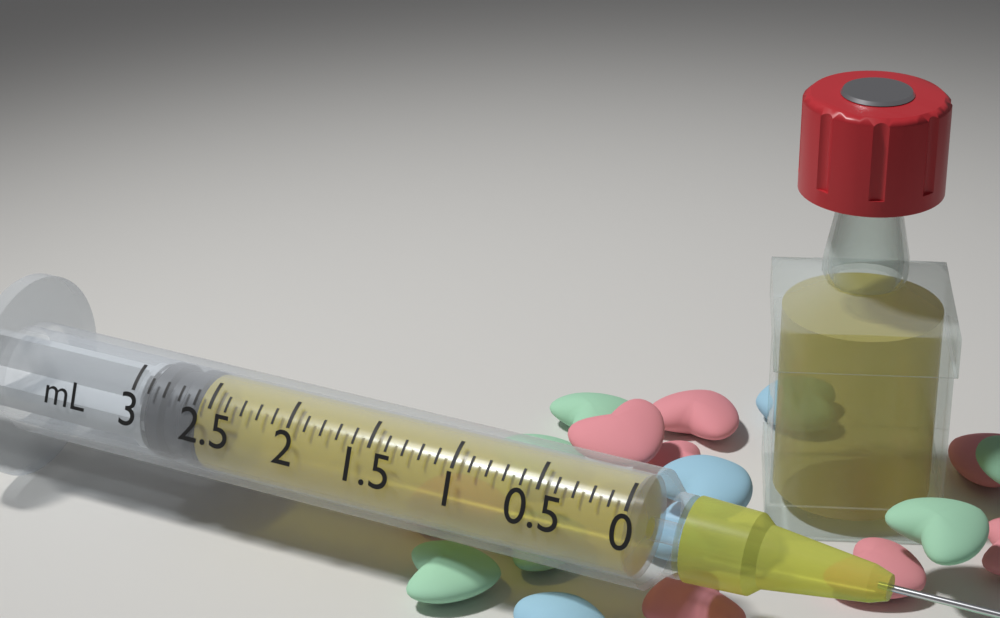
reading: 2.6 mL
